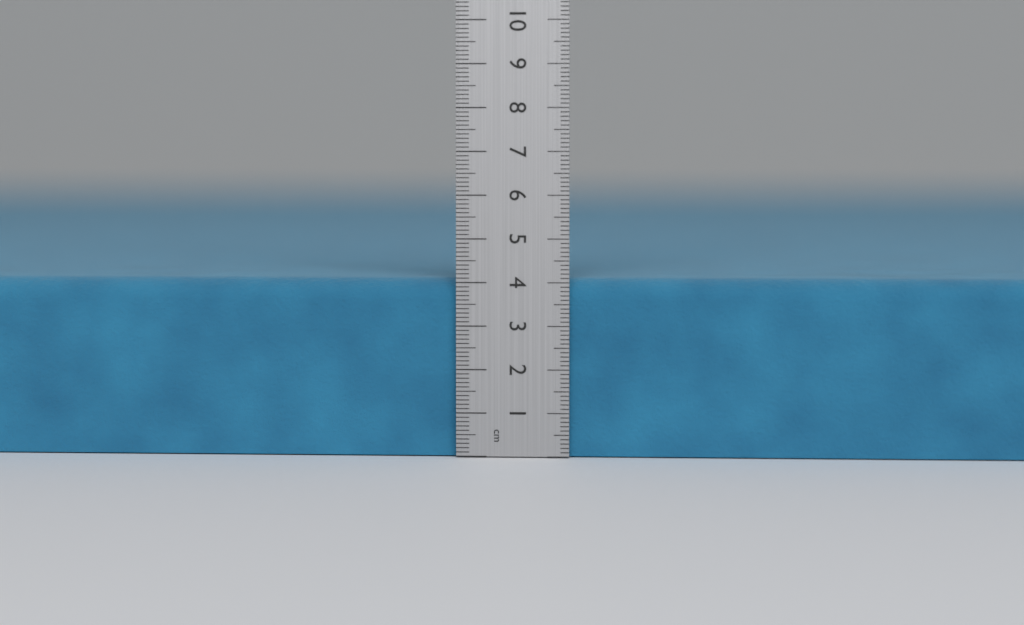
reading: 4.1 cm
